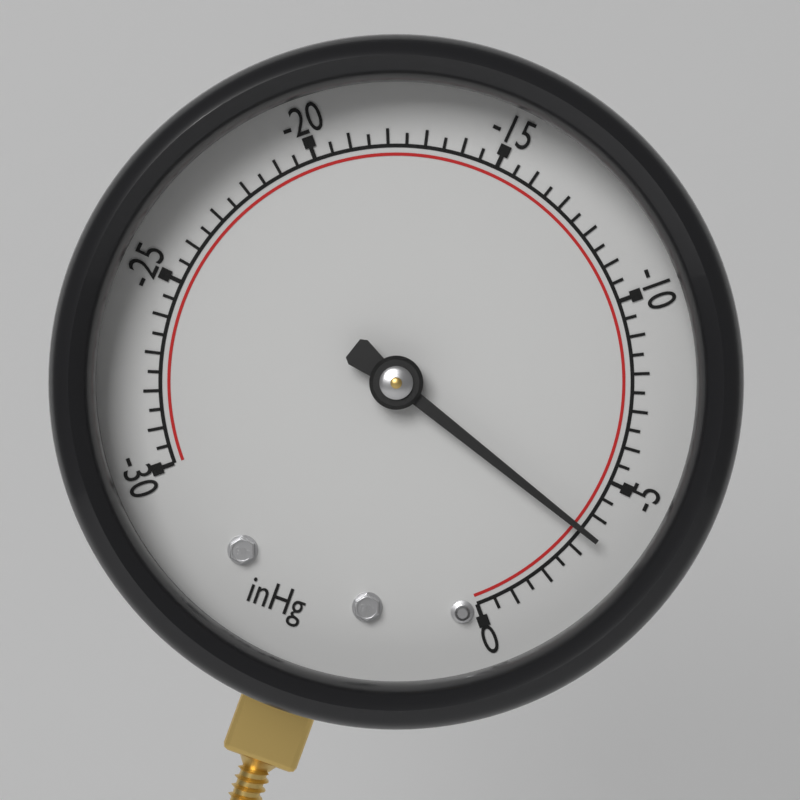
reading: -3.5 inHg
